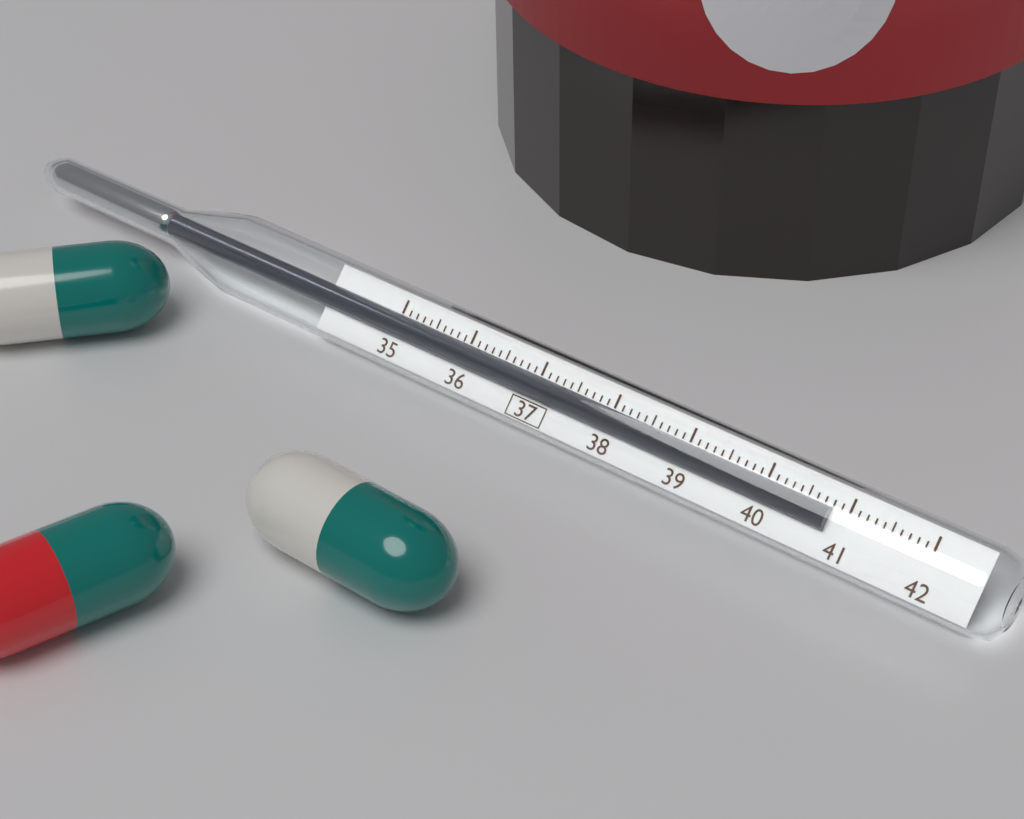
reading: 40.8 (no unit)
